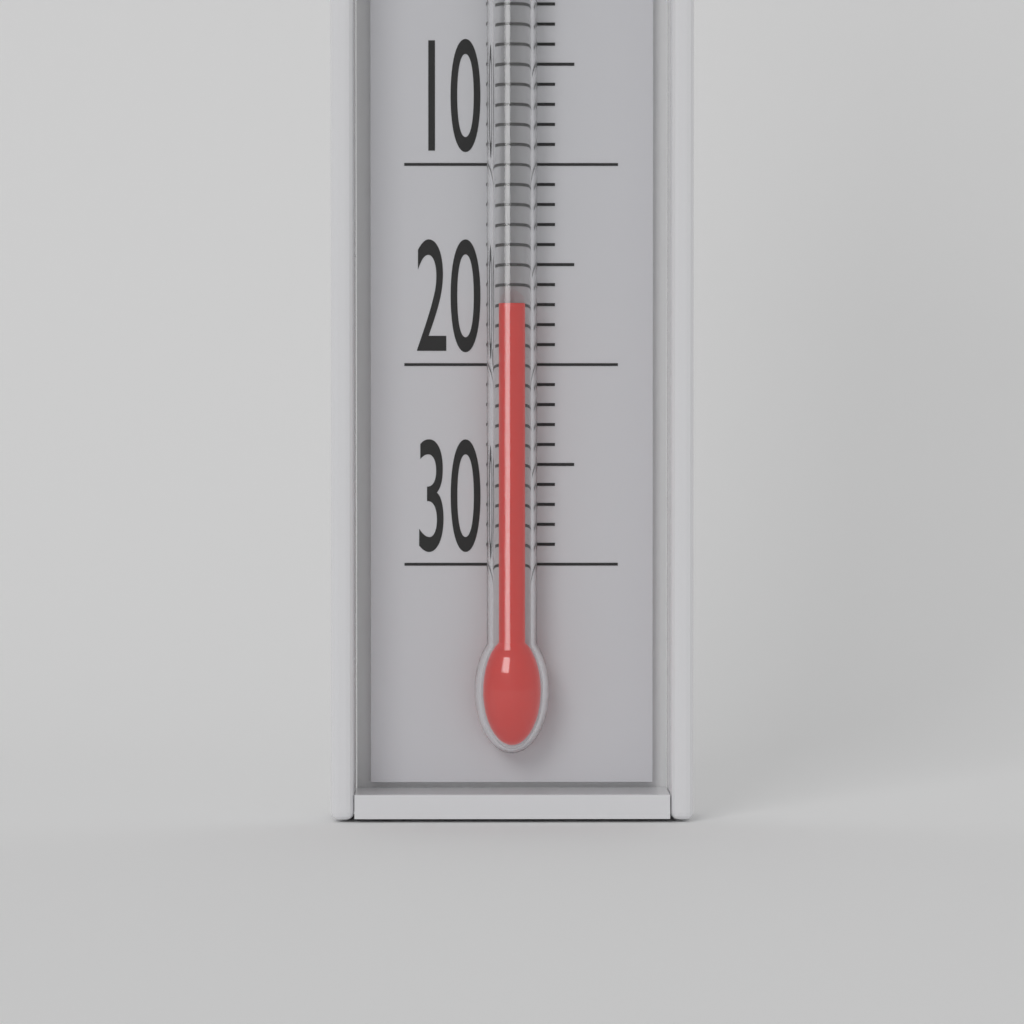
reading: -17 °C
